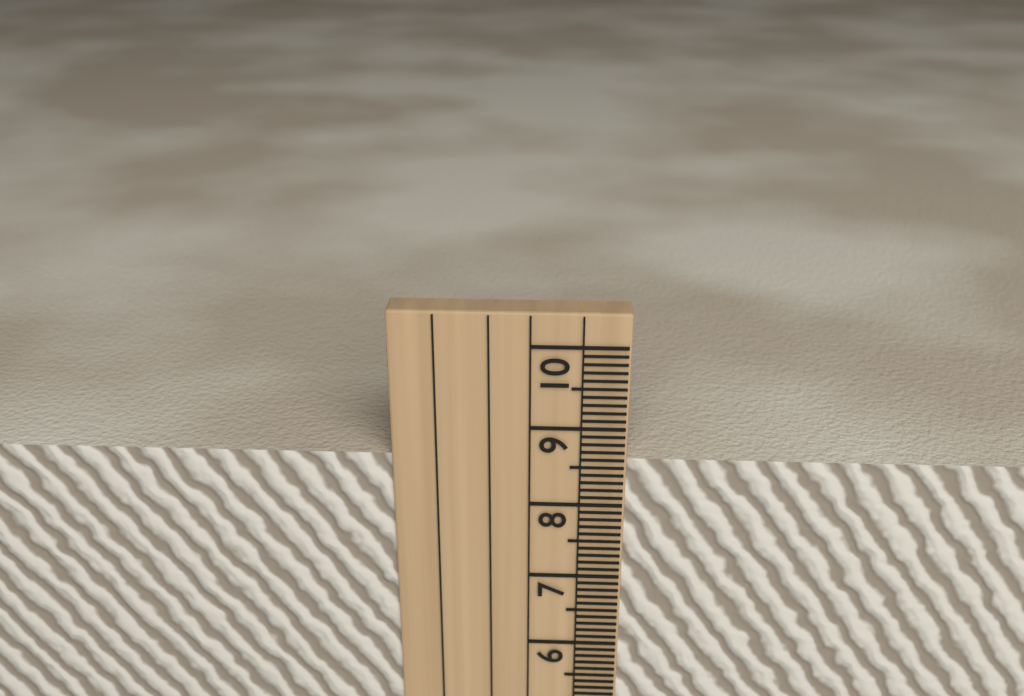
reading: 8.6 cm
